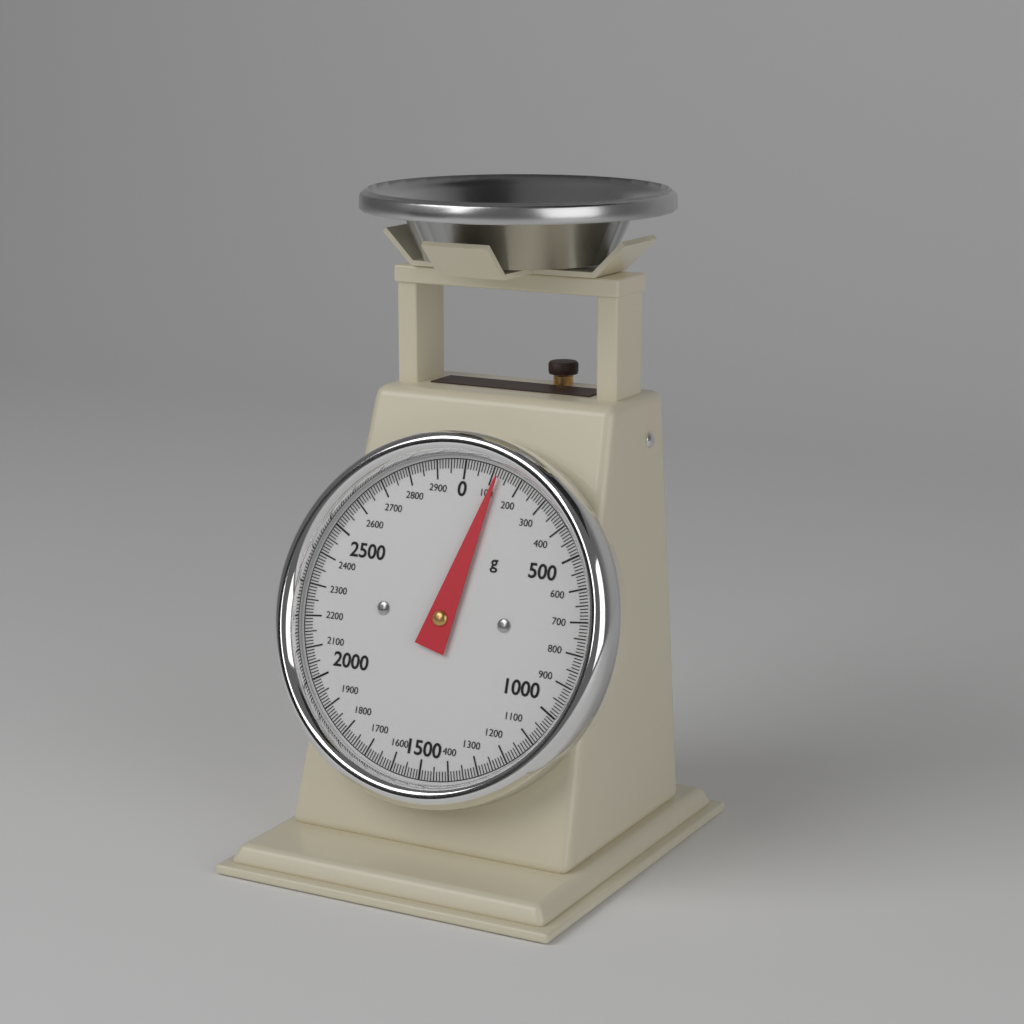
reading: 120 g
